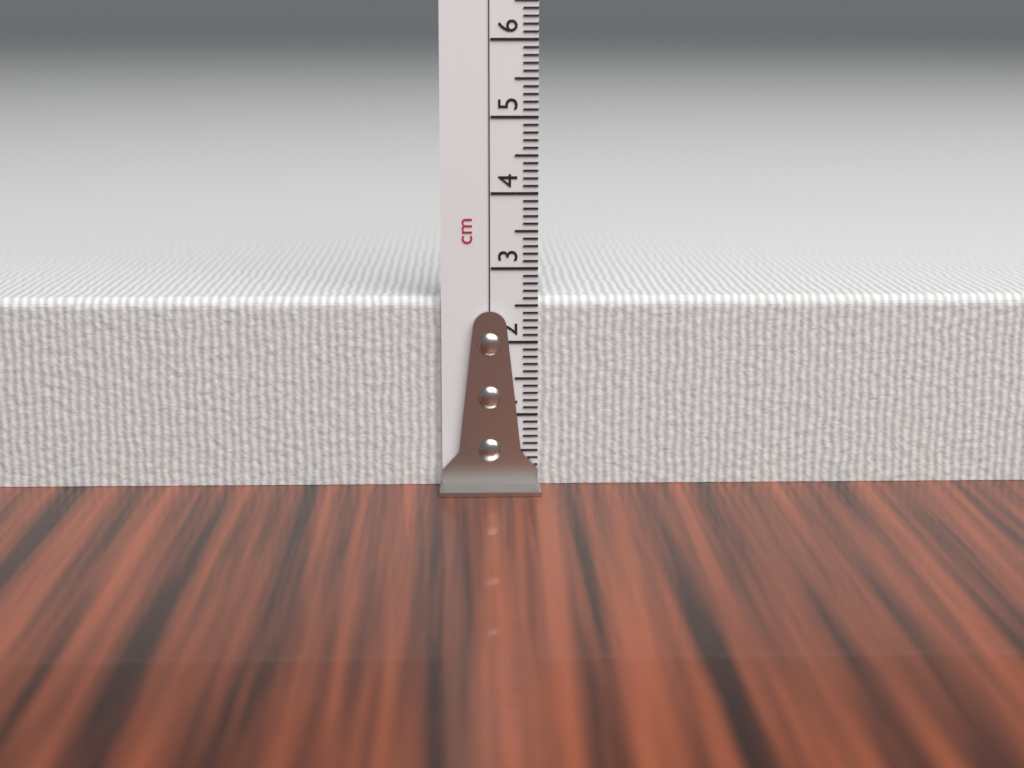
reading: 2.6 cm
